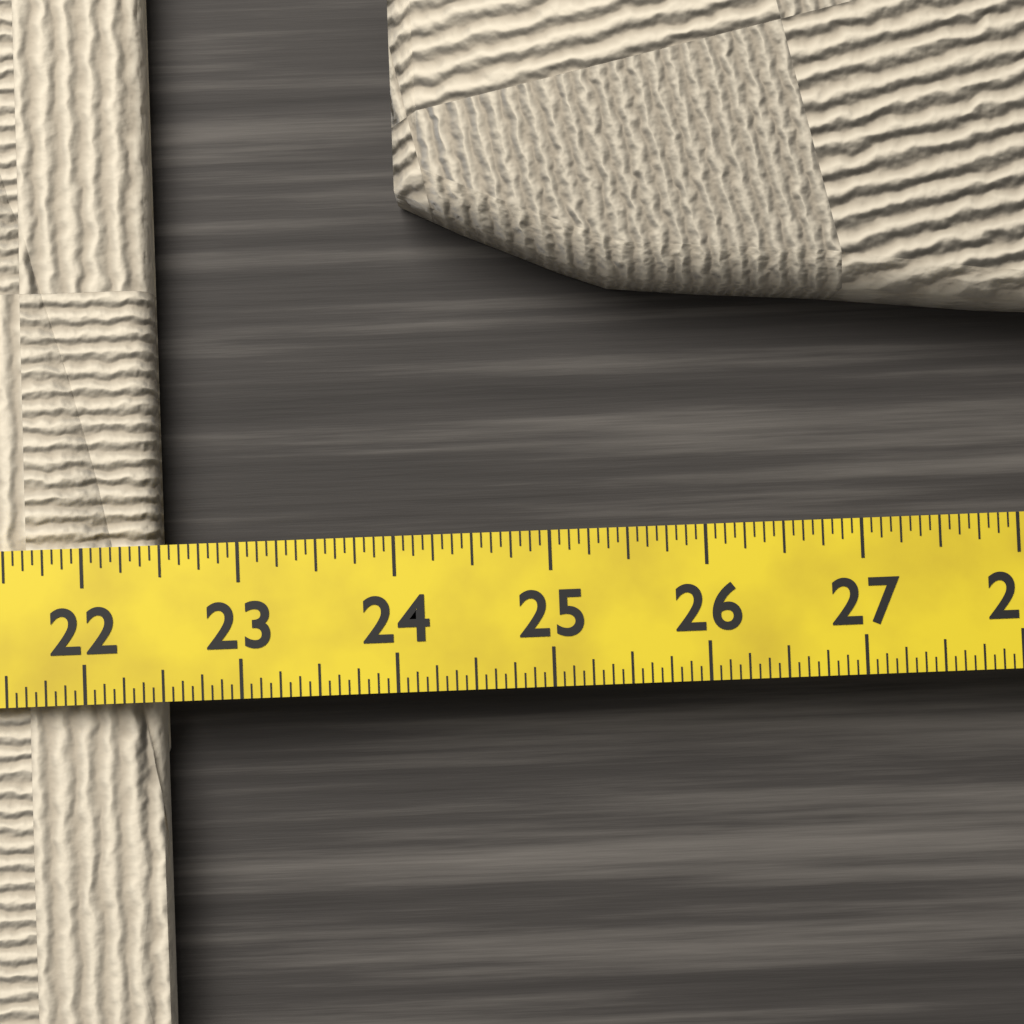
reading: 22.4375 (no unit)
